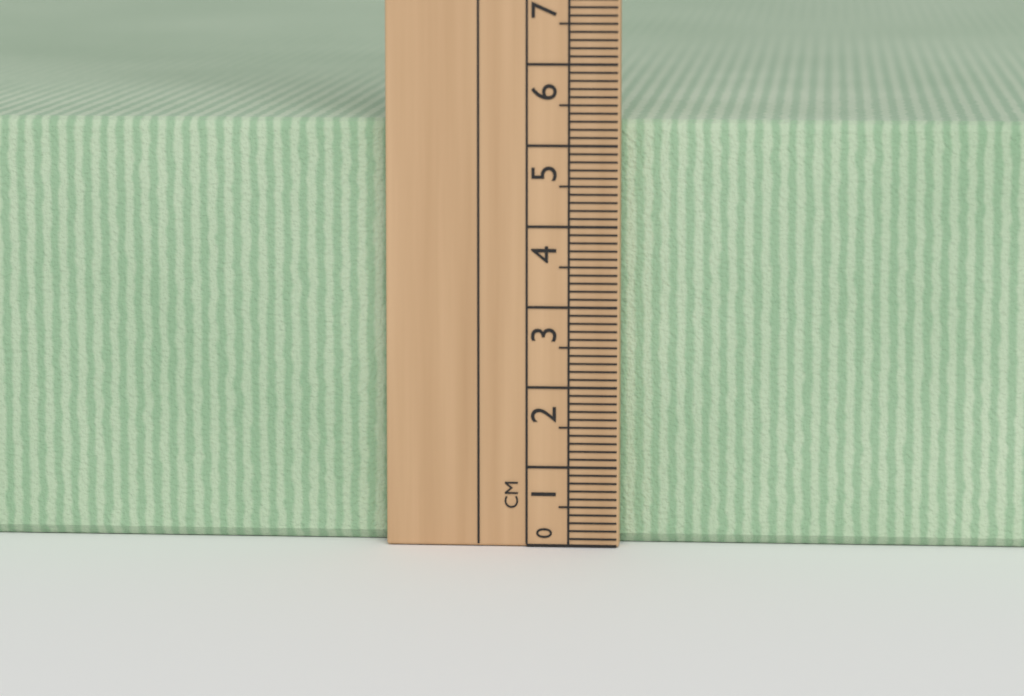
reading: 5.3 cm
